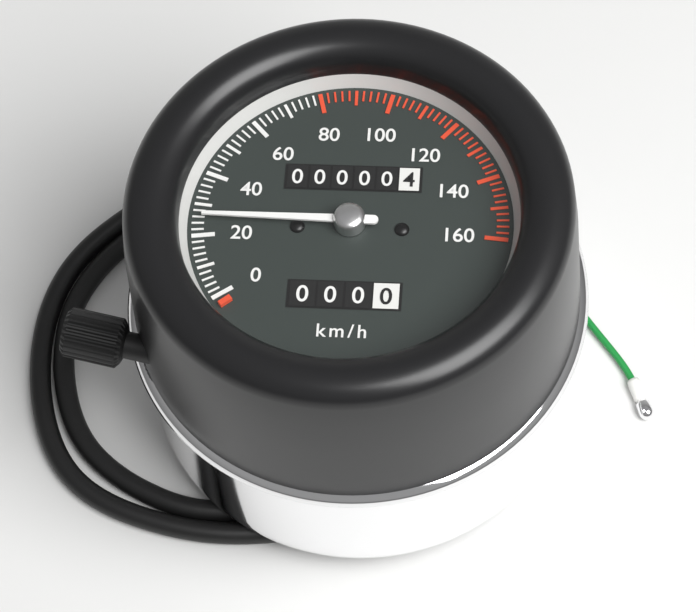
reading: 26 km/h
